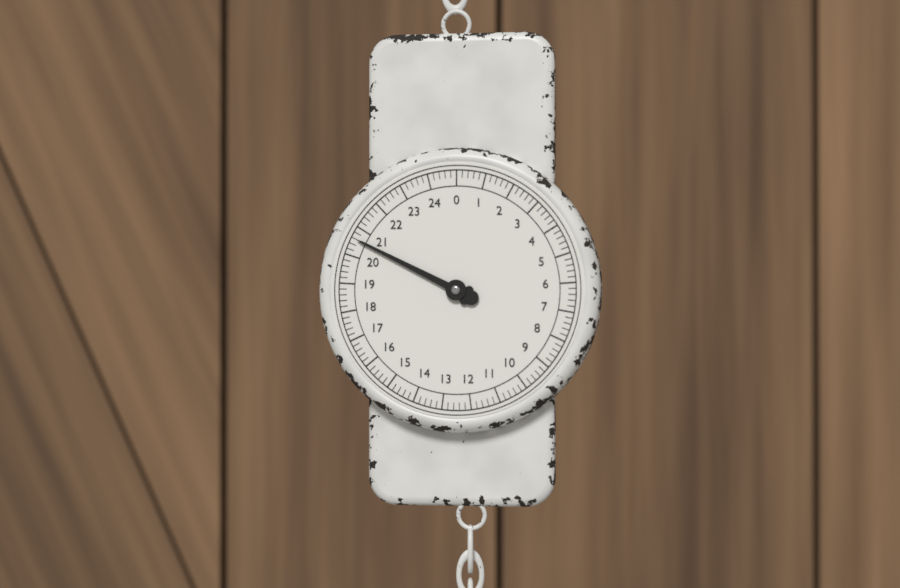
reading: 20.6 (no unit)
